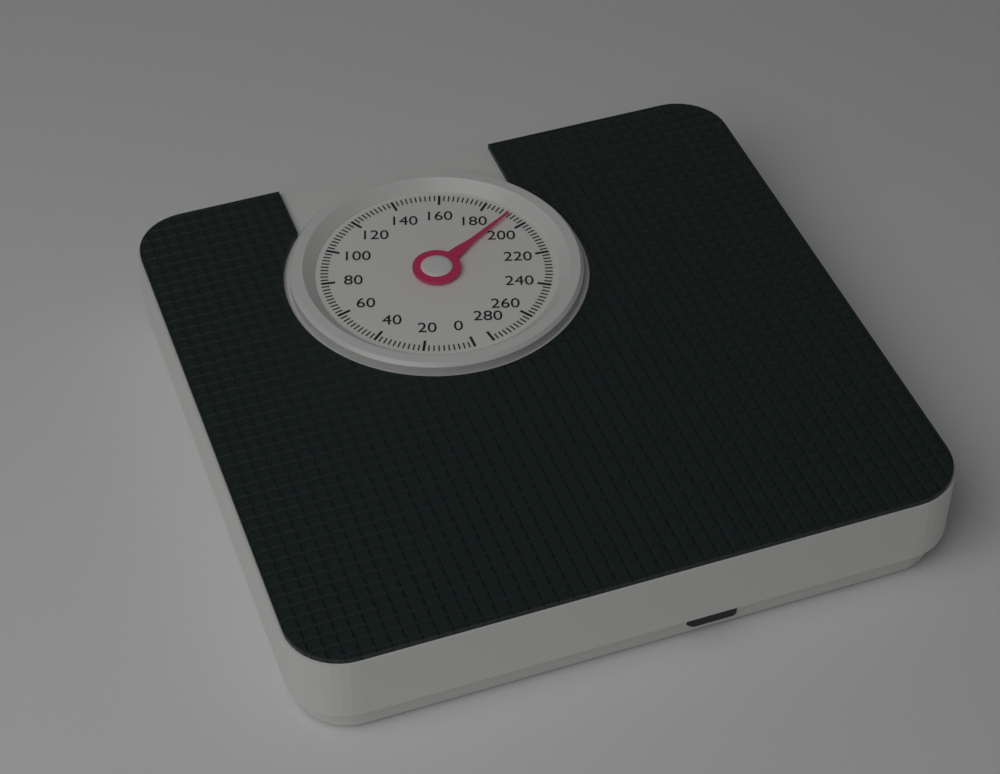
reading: 192 (no unit)
